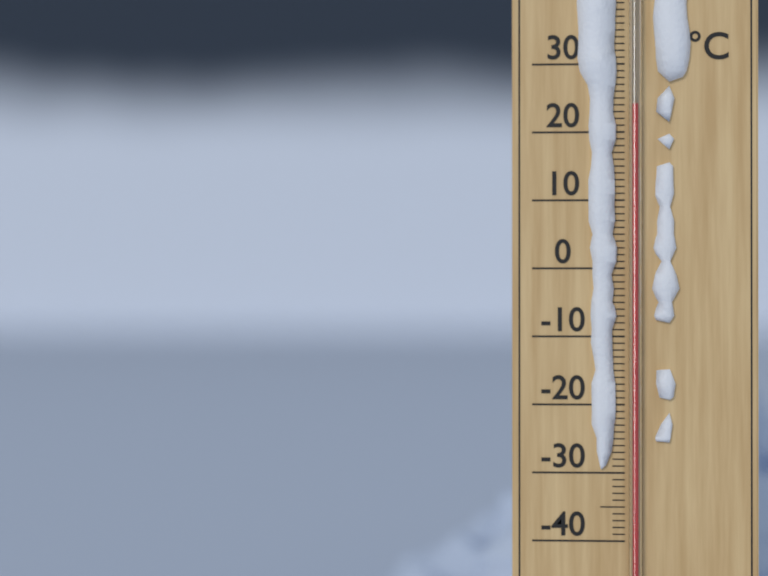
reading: 24 °C
